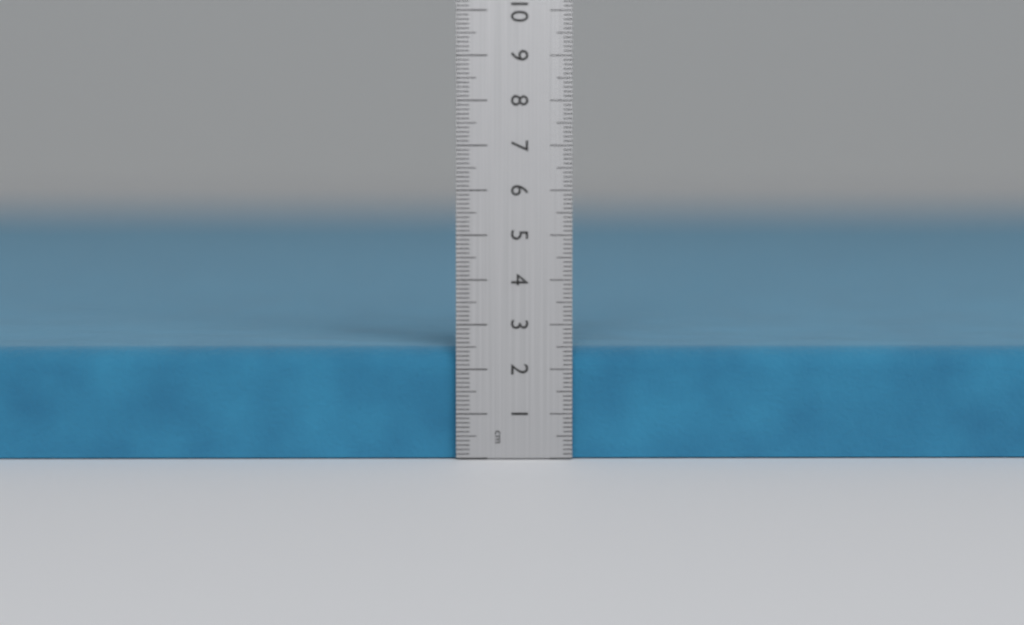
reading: 2.5 cm
